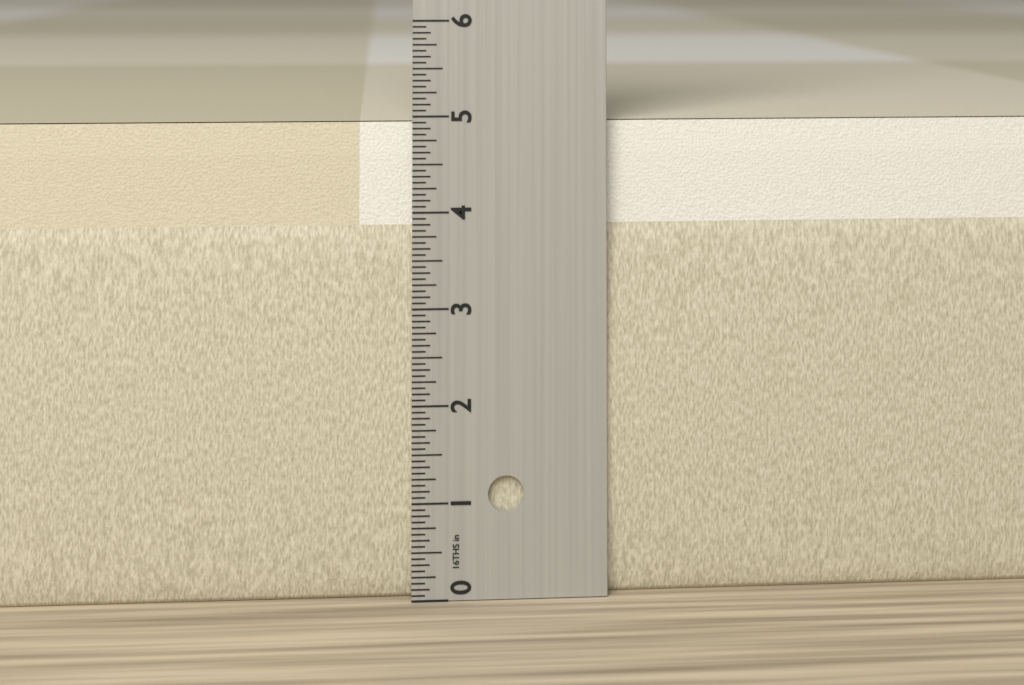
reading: 4.9375 in
